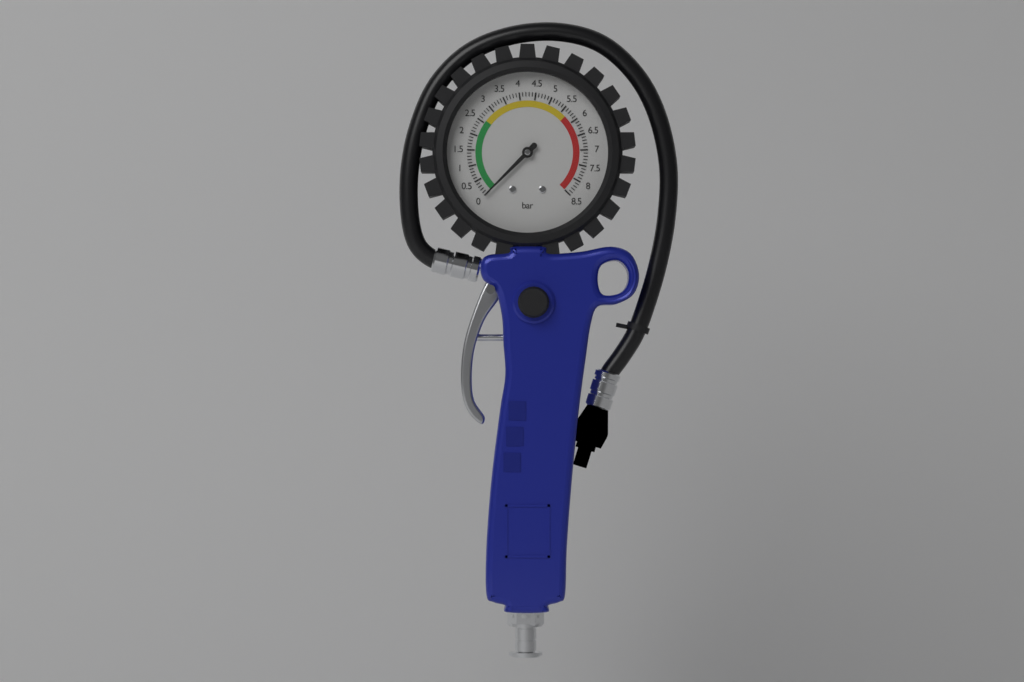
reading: 0.0 bar
